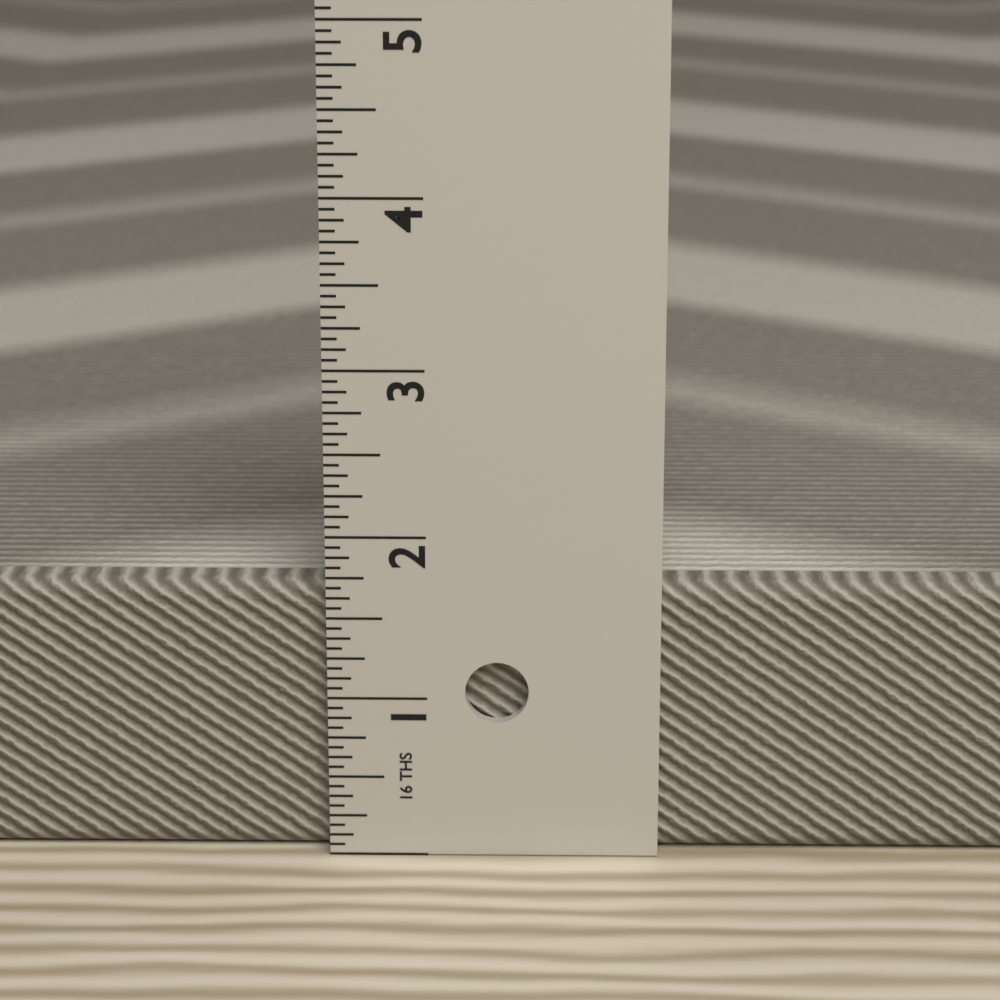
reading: 1.6875 in
